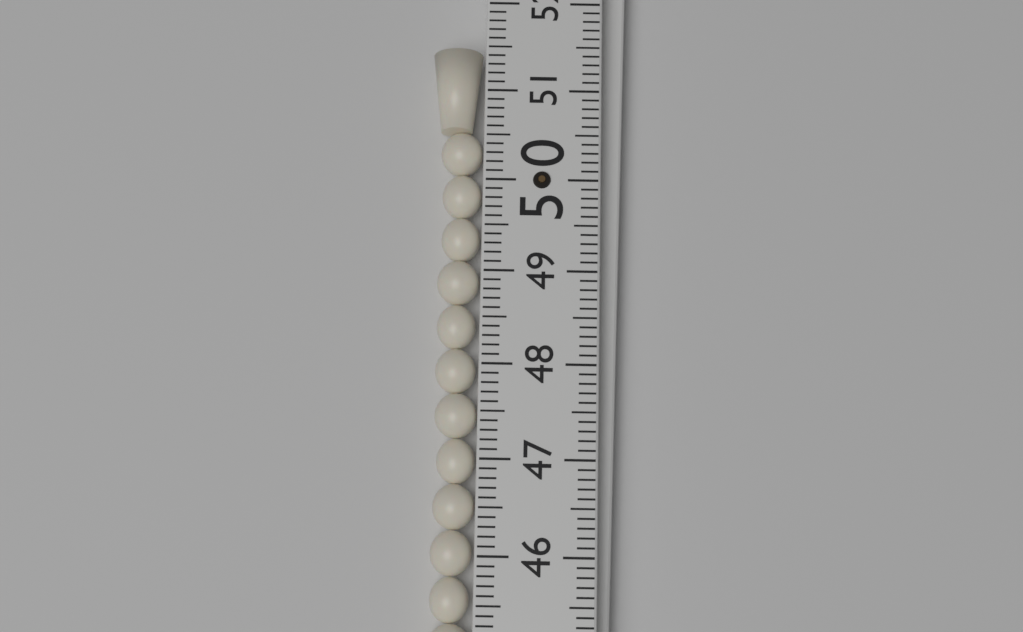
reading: 51.5 (no unit)
